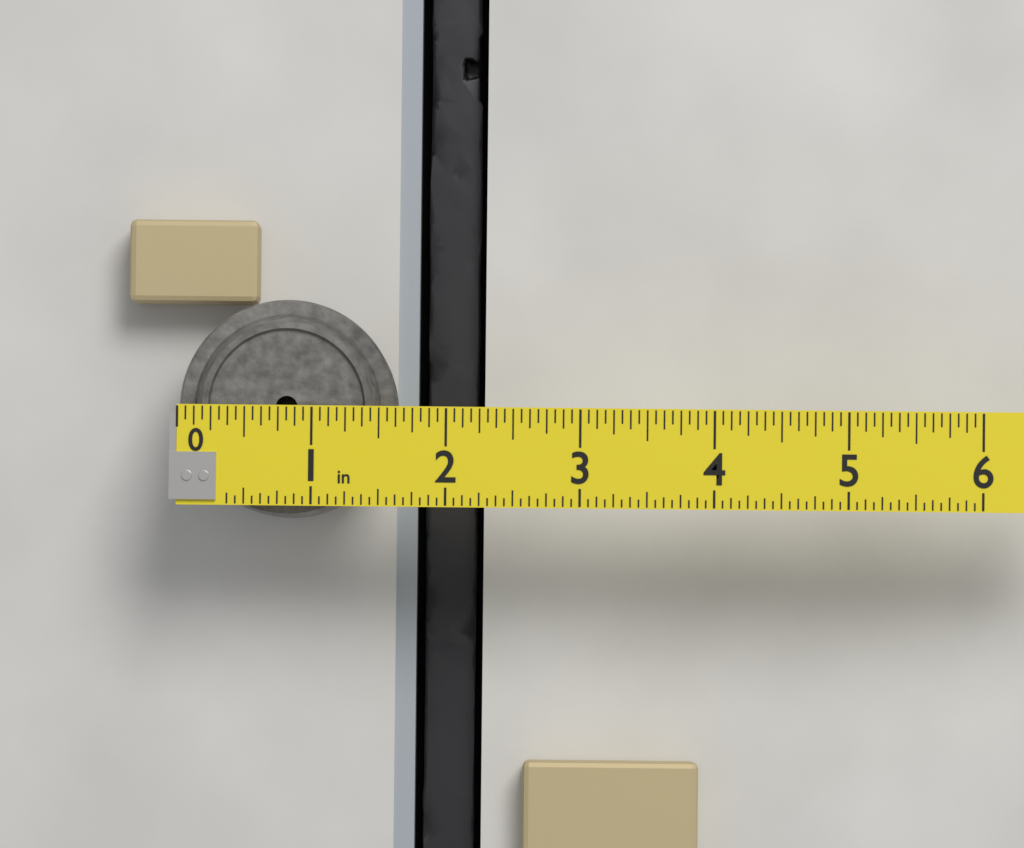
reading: 1.6250 in
